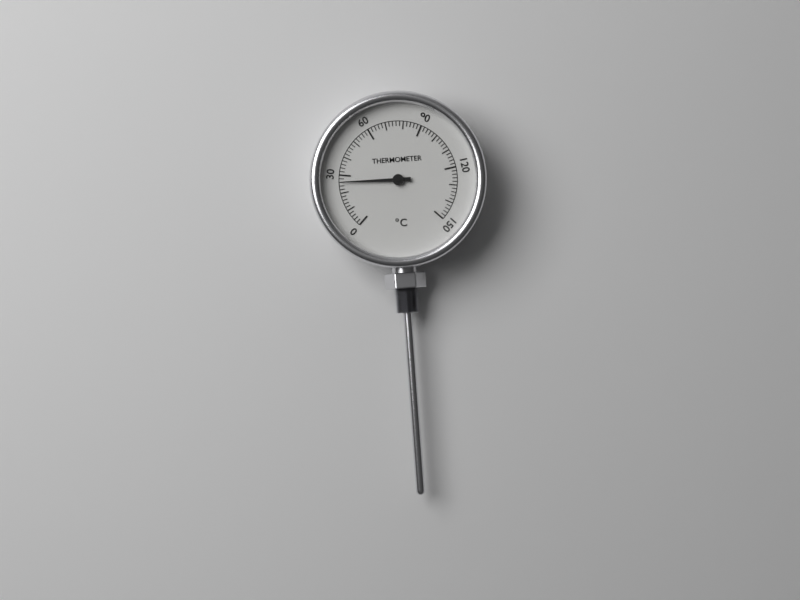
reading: 26 °C
